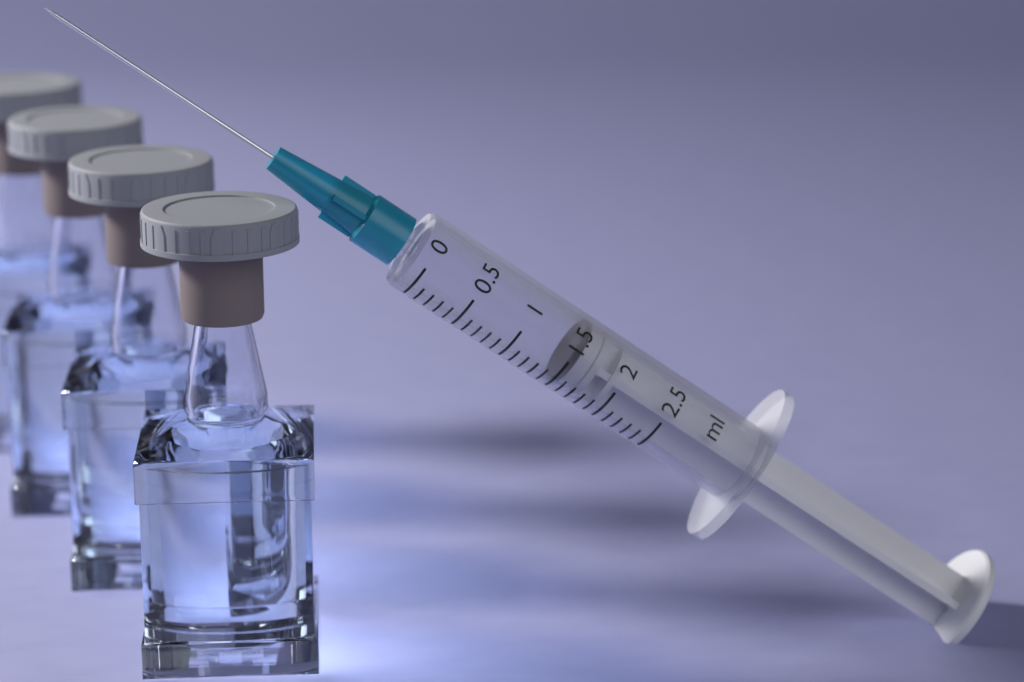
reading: 1.5 ml
